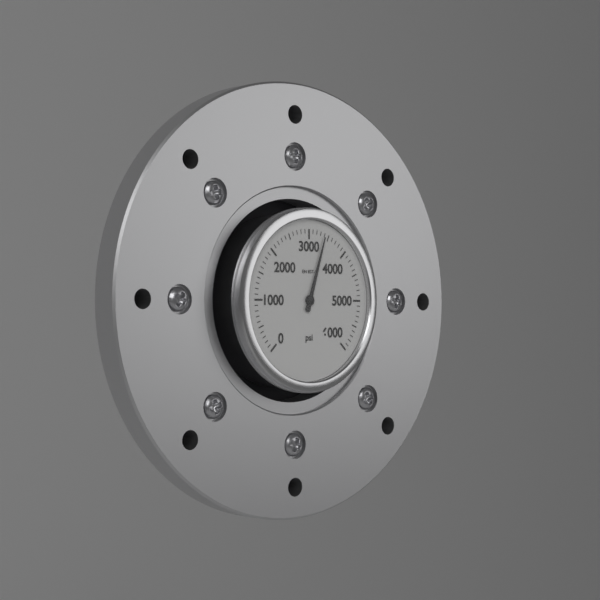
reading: 3400 psi
